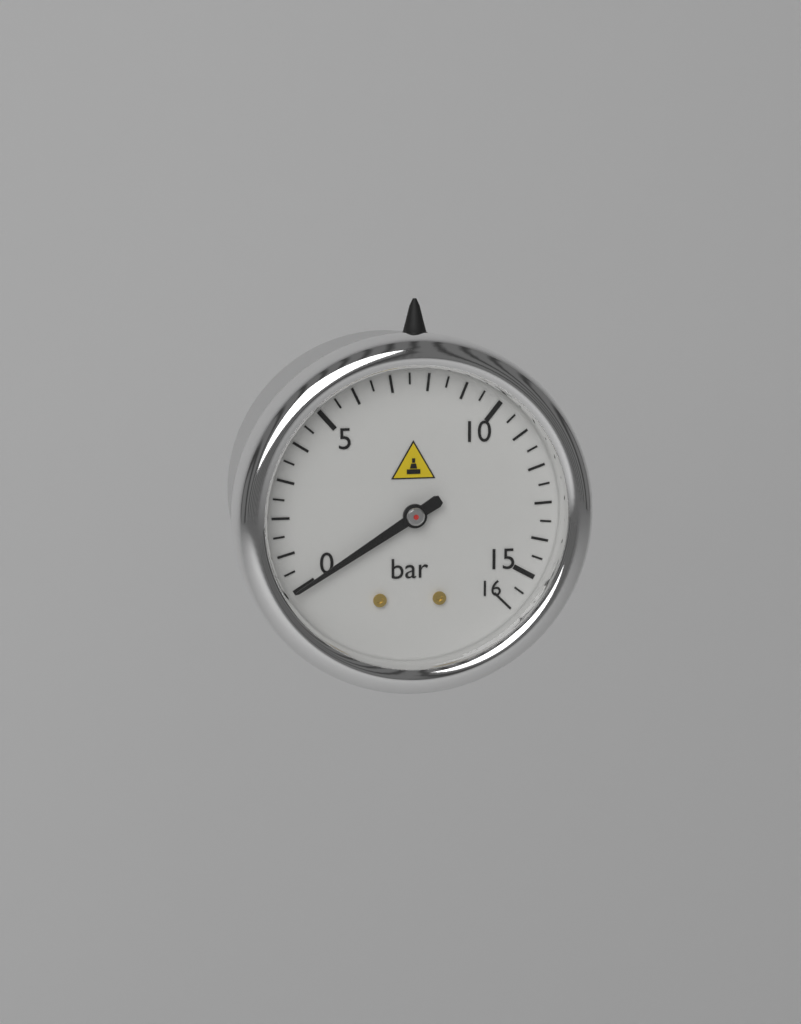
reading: 0.0 bar
